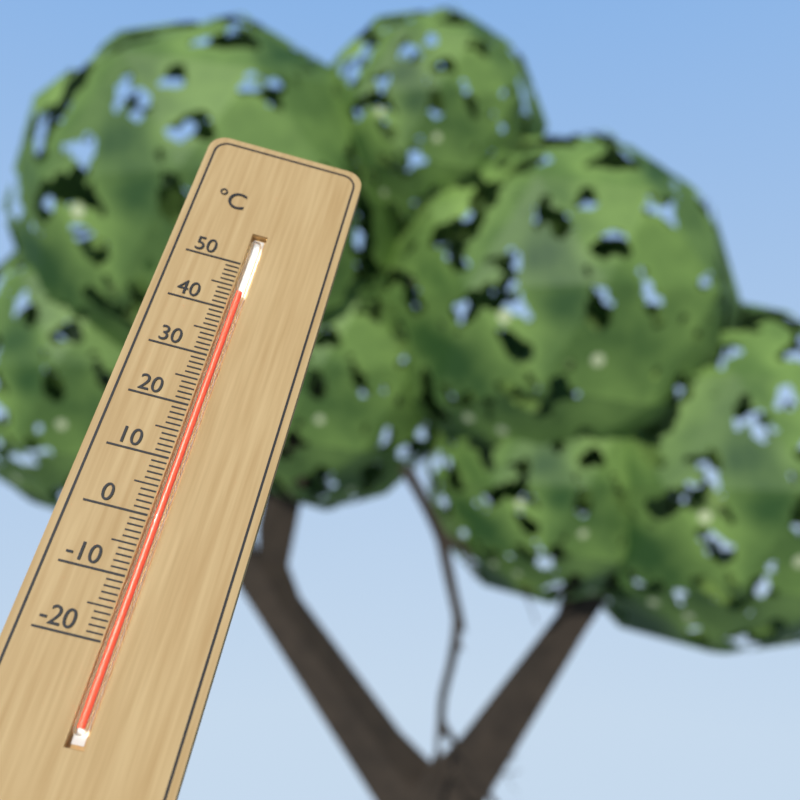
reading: 44 °C
